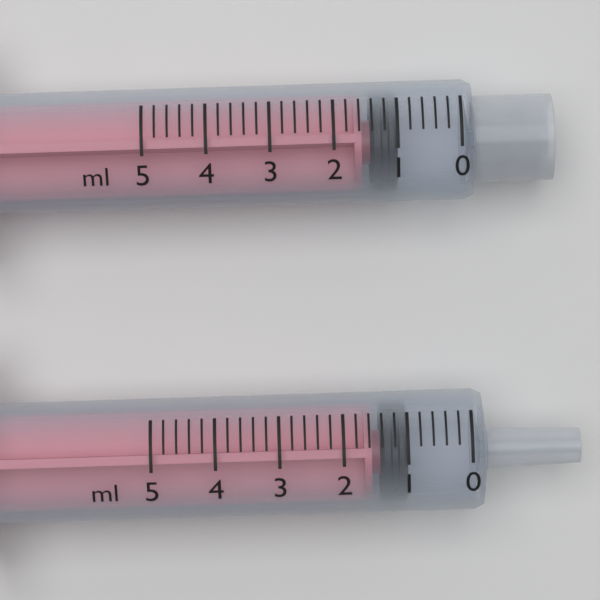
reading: 1.0 ml
